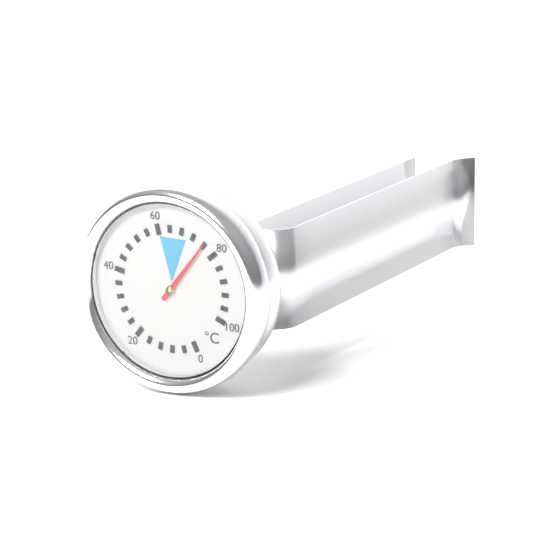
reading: 76 °C
